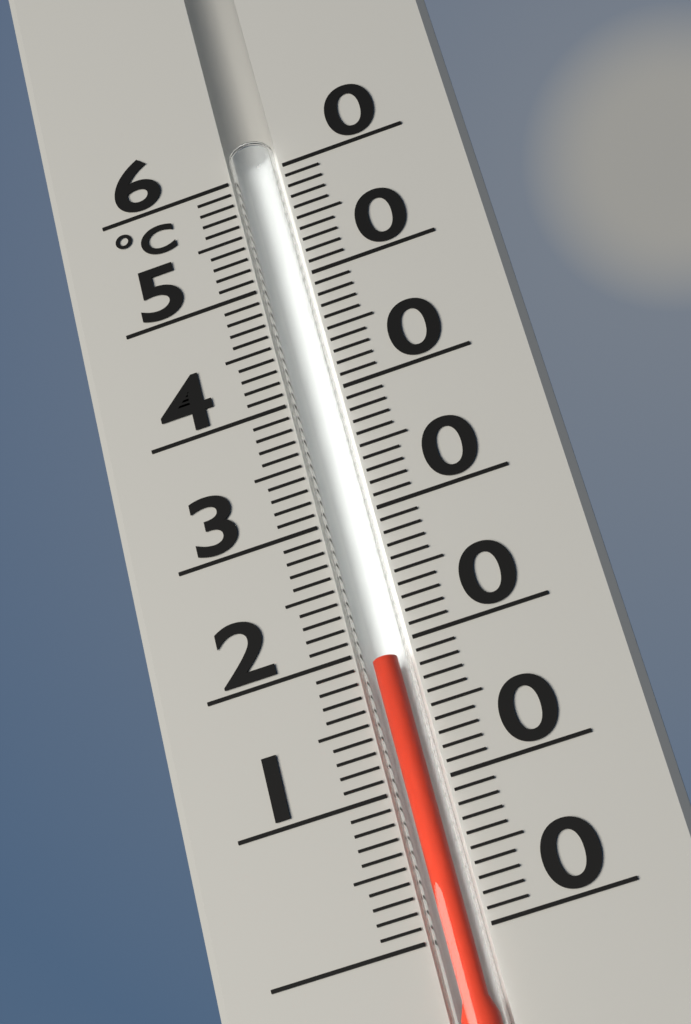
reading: 19 °C
